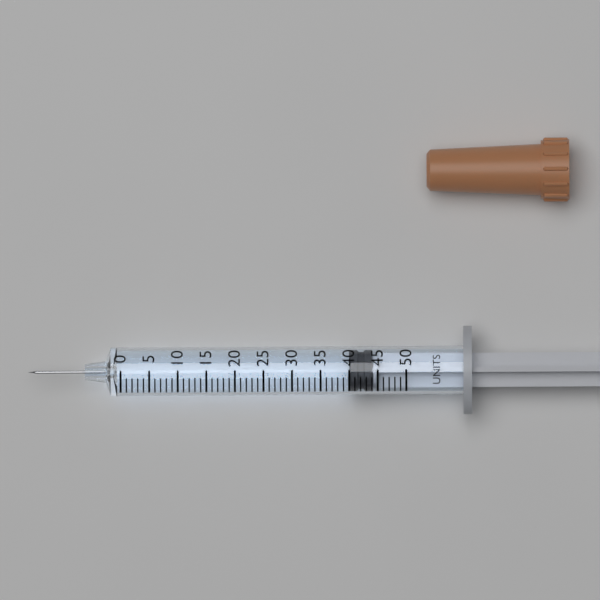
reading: 40 units
